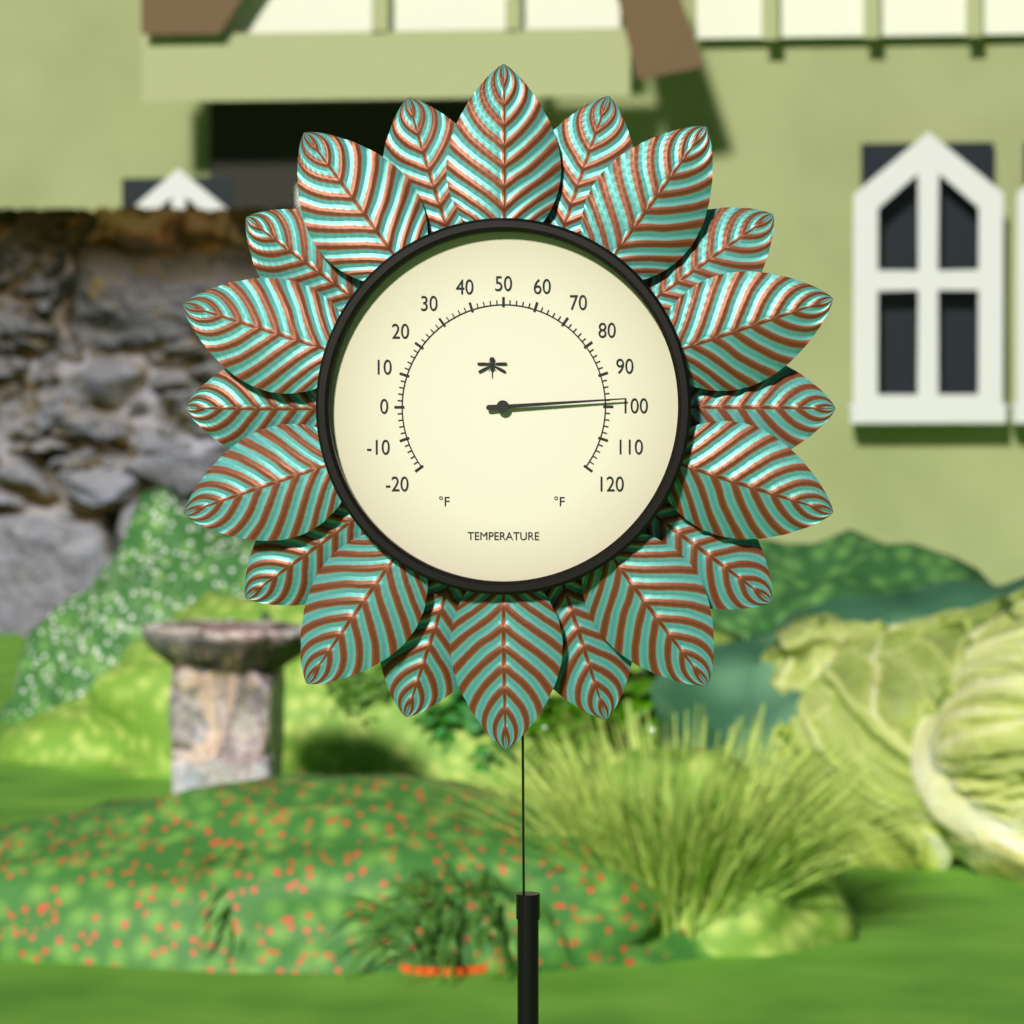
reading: 98 °F
